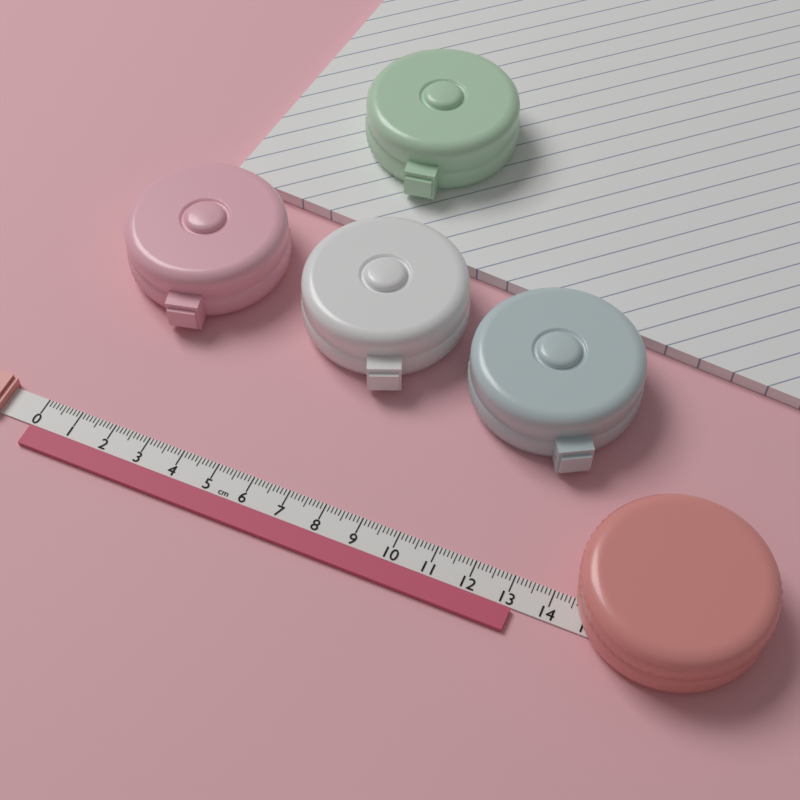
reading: 13.2 cm
